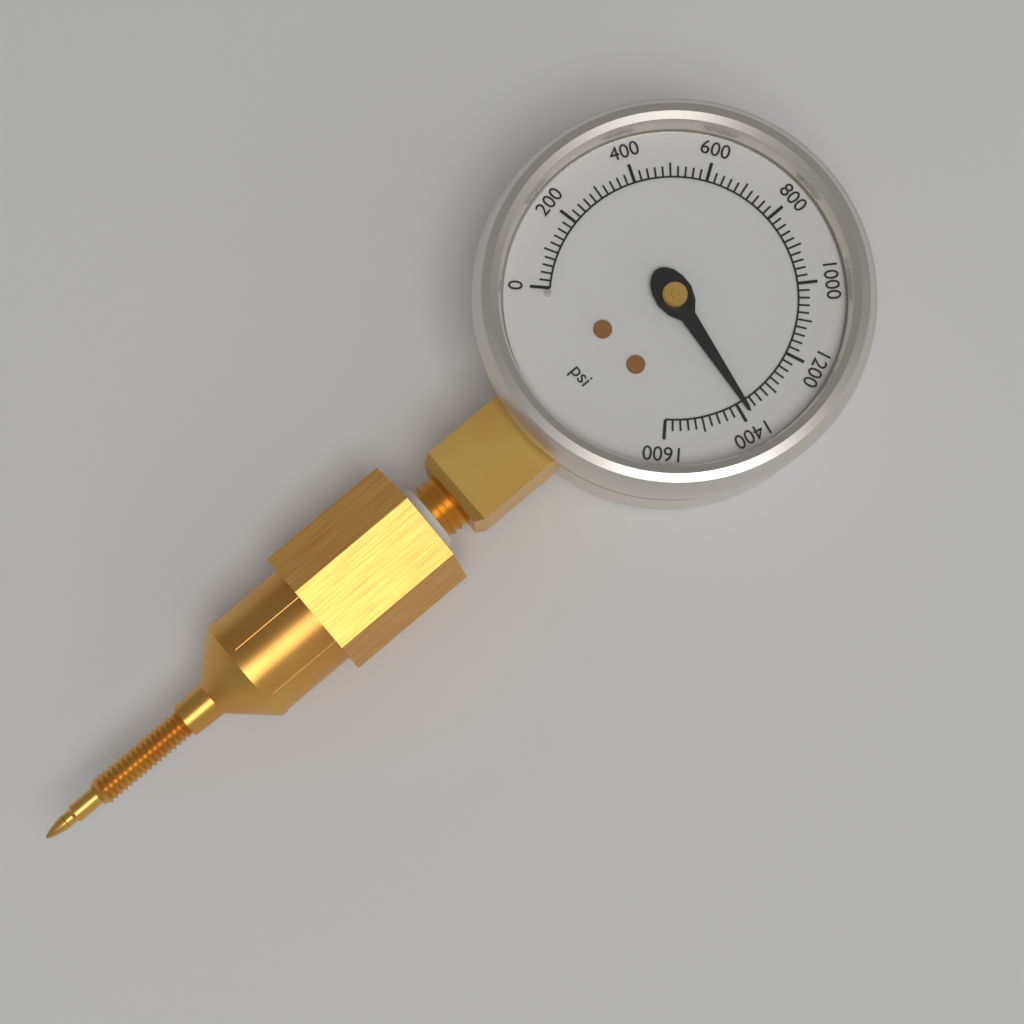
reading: 1380 psi
